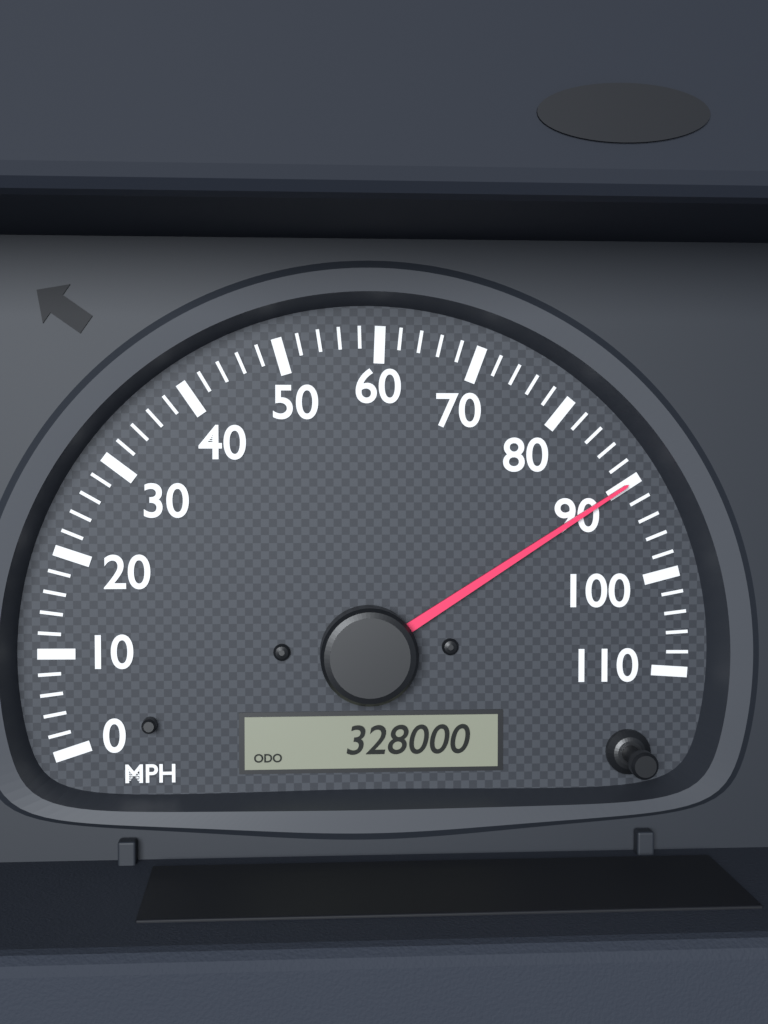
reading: 90 MPH
